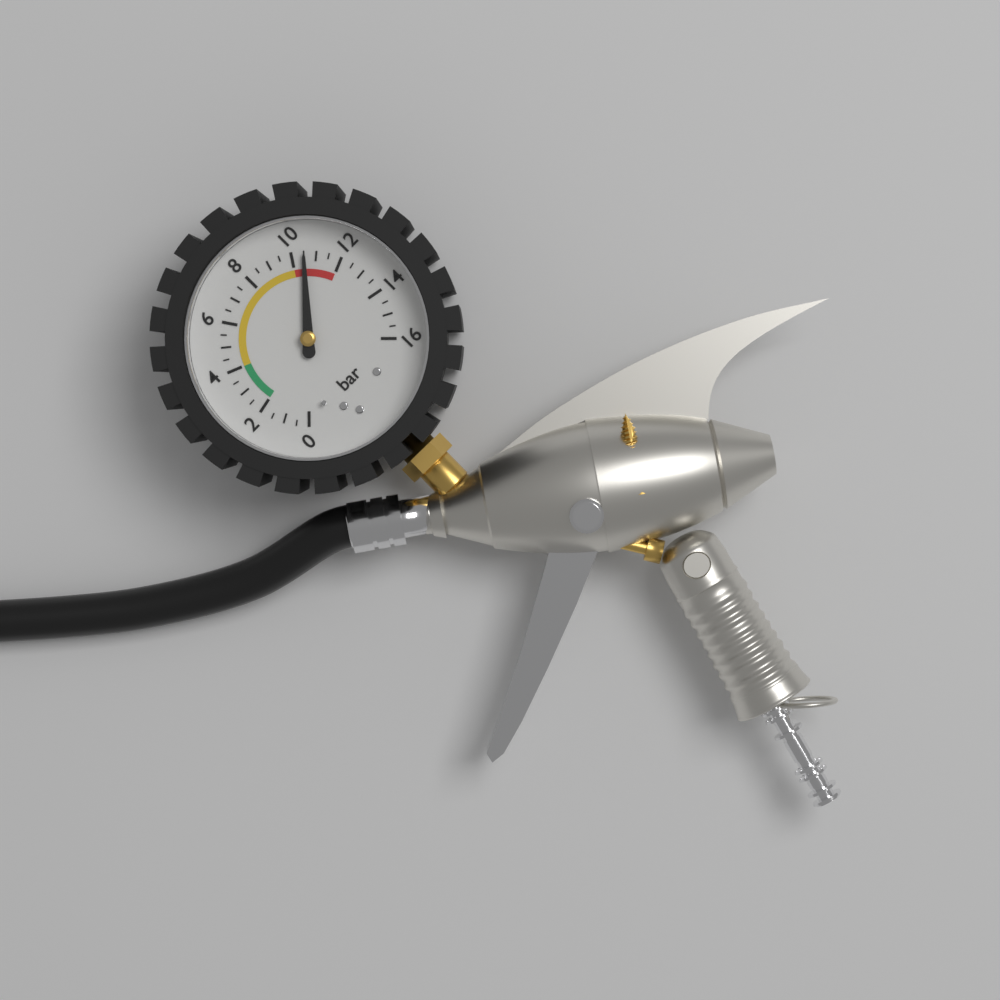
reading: 10.5 bar
